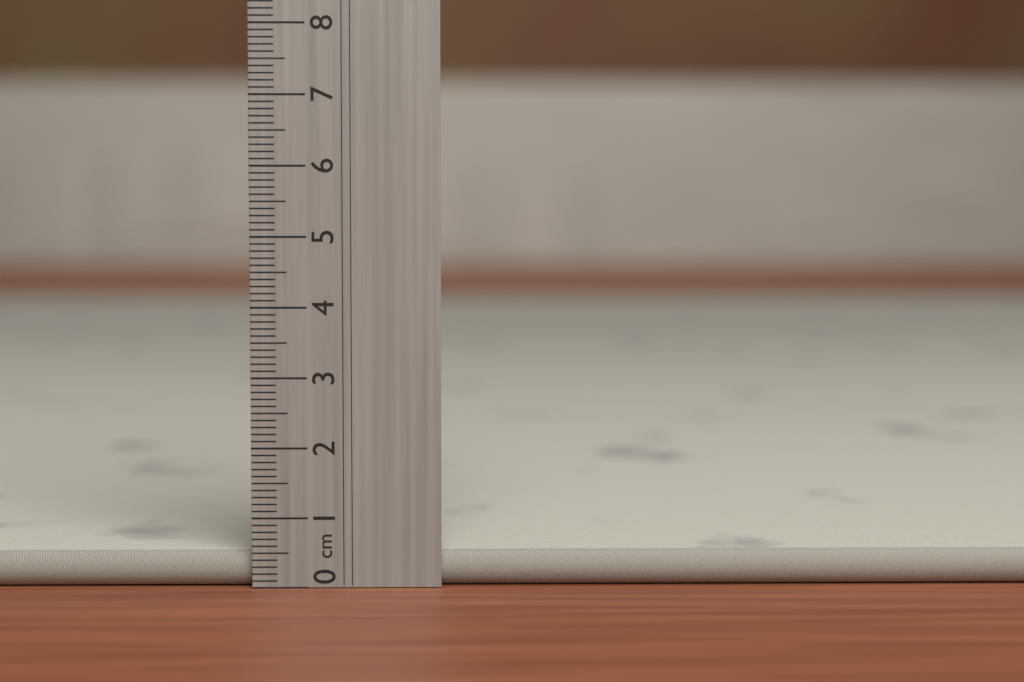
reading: 0.5 cm
